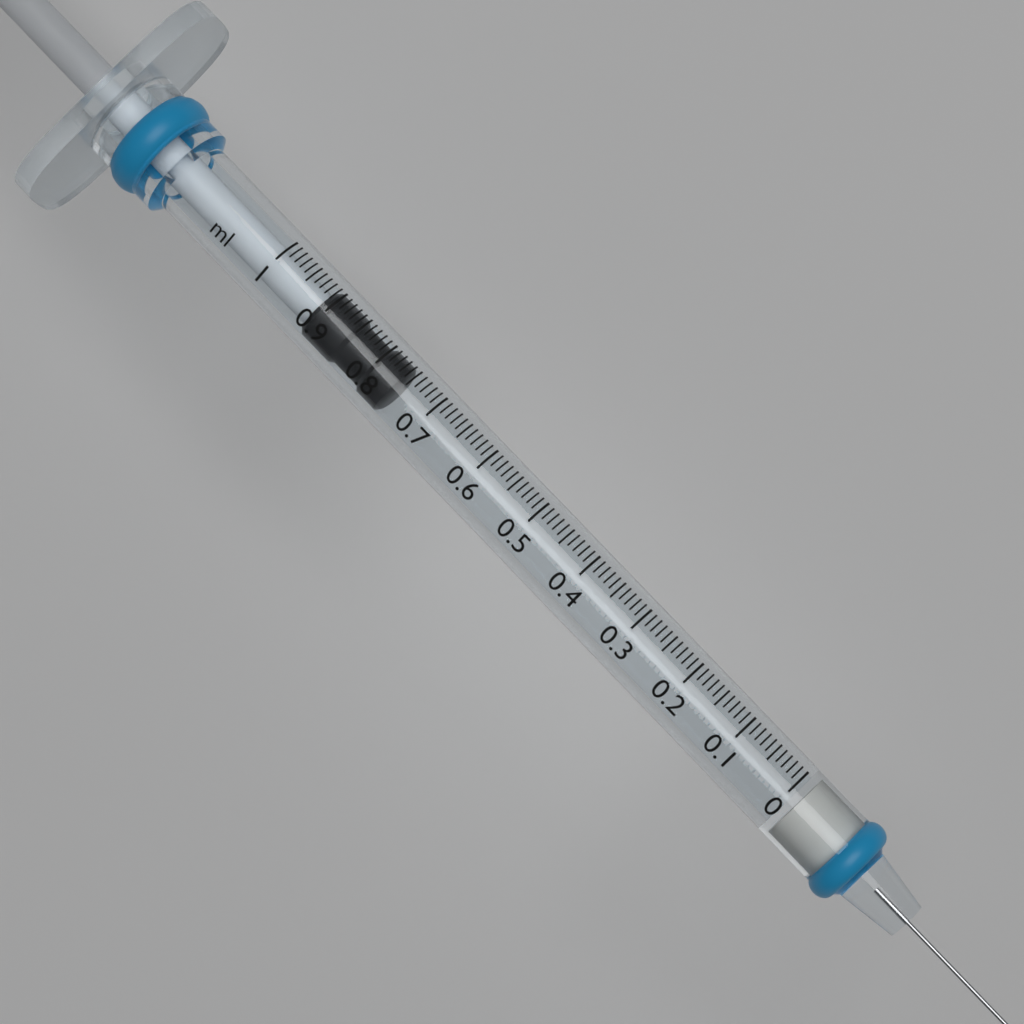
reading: 0.76 ml
